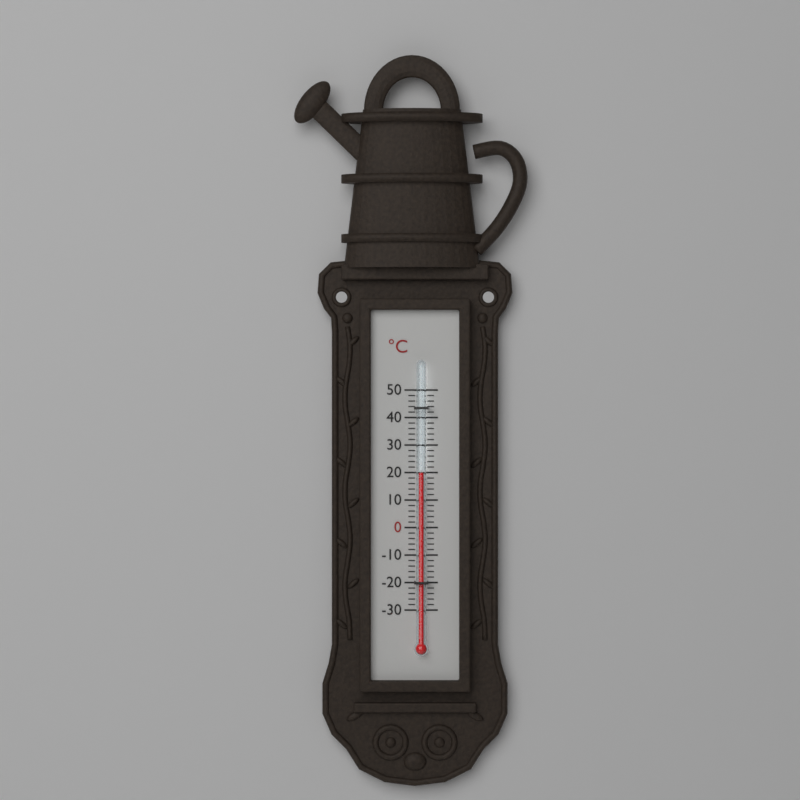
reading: 20 °C
